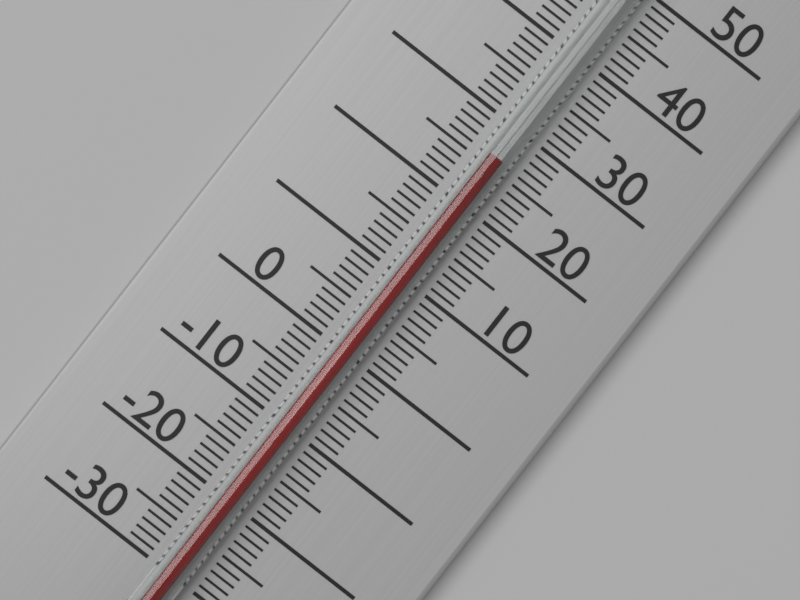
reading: 26 °C
